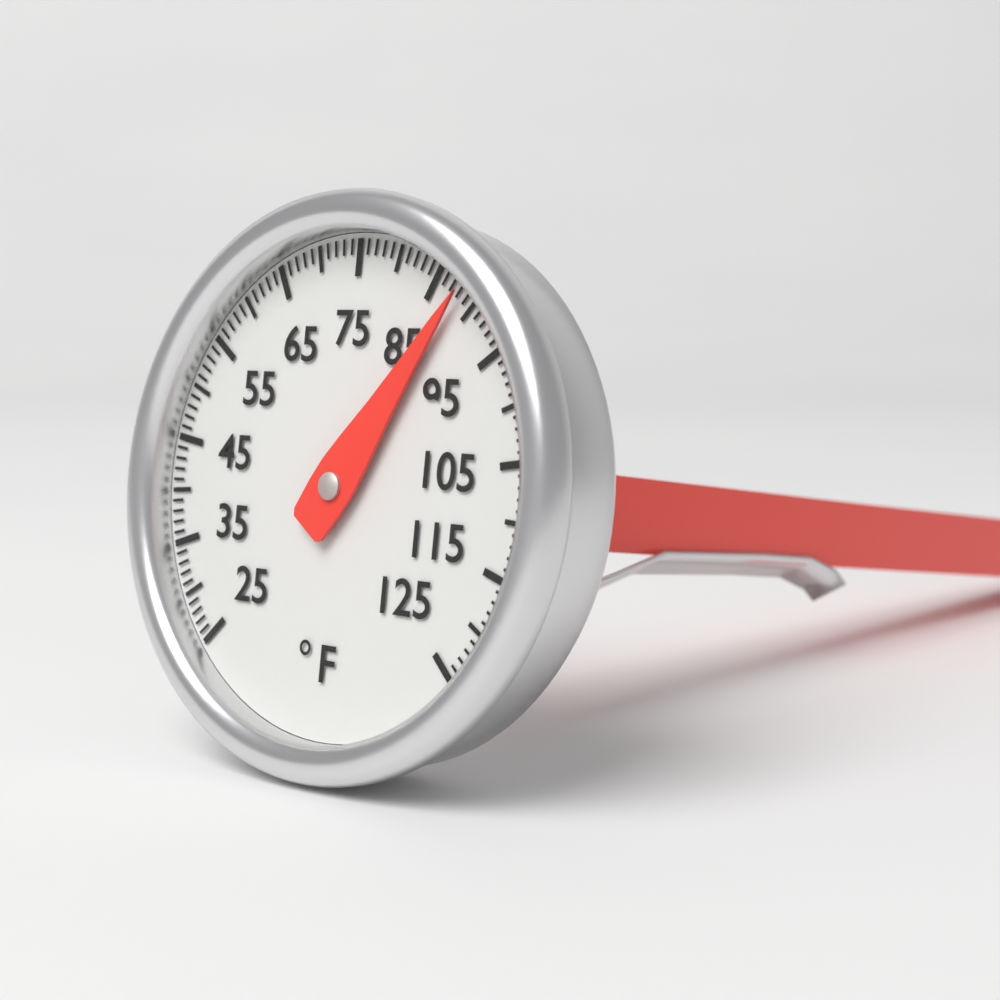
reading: 88 °F
